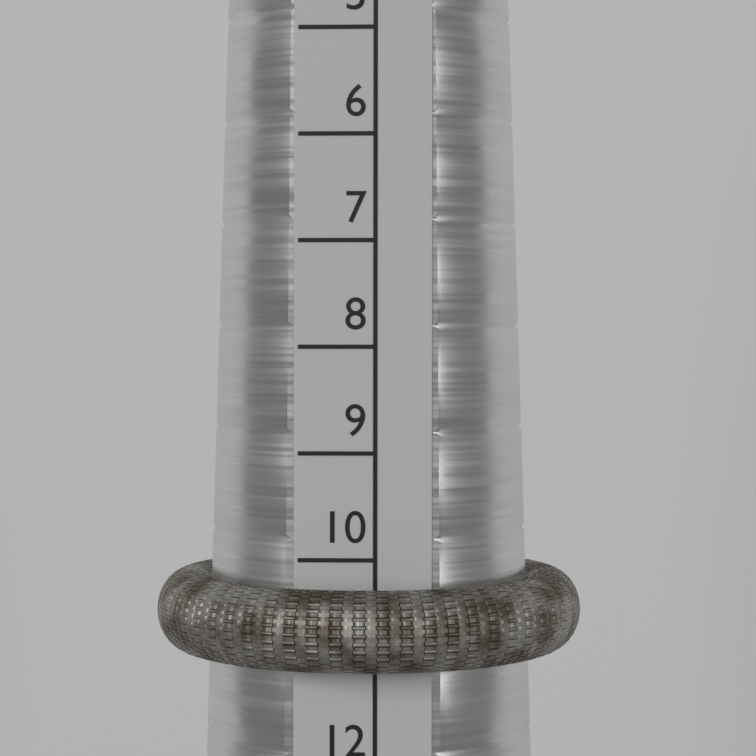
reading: 11 (no unit)
